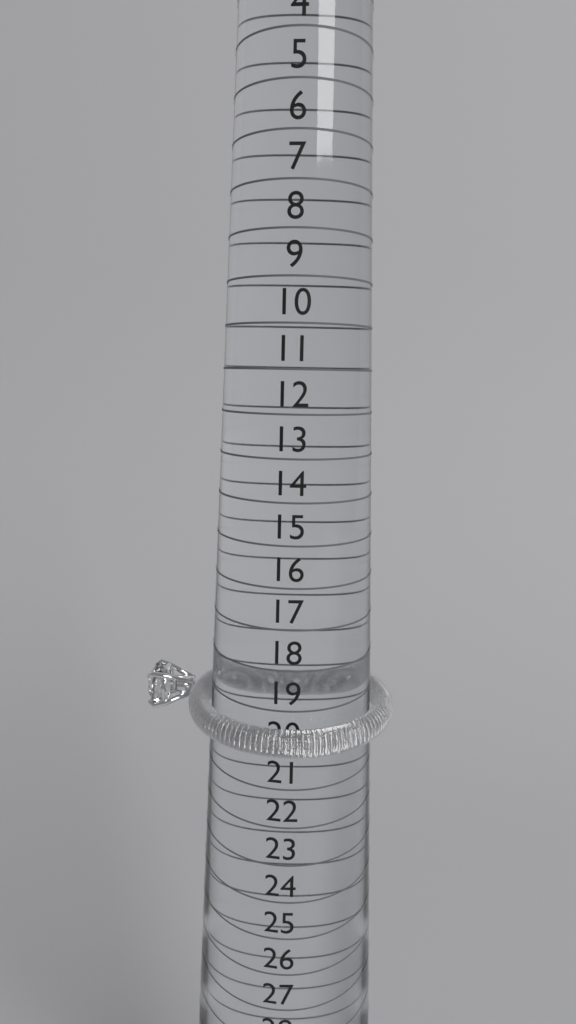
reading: 20 (no unit)
